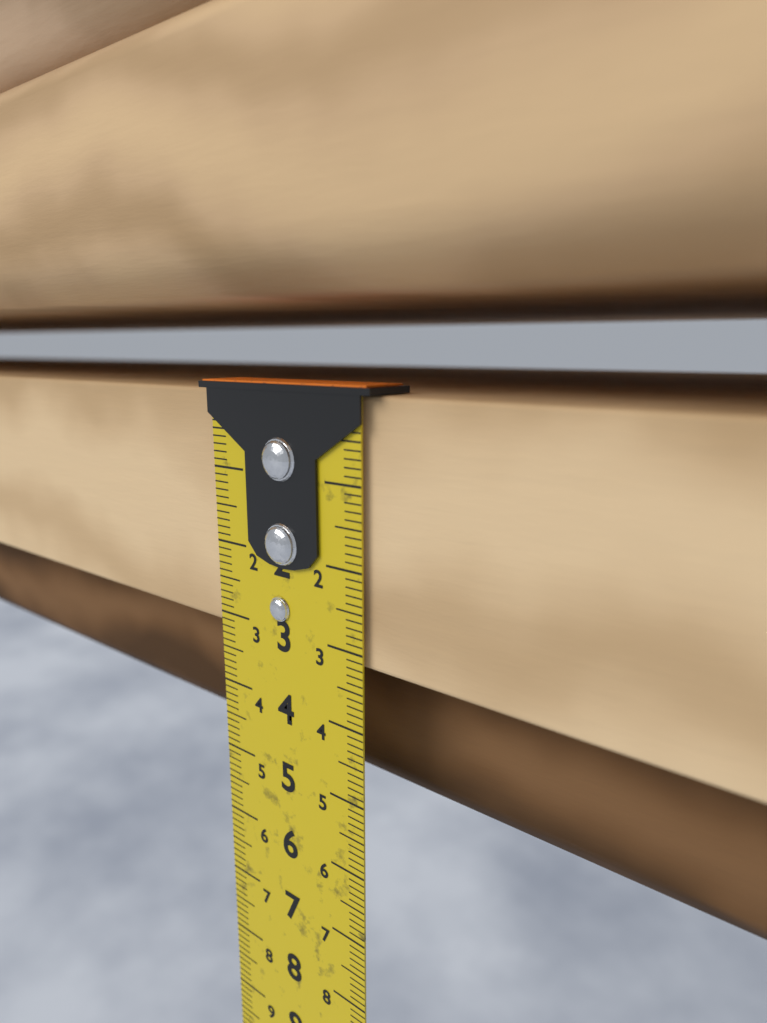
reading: 3.2 cm
